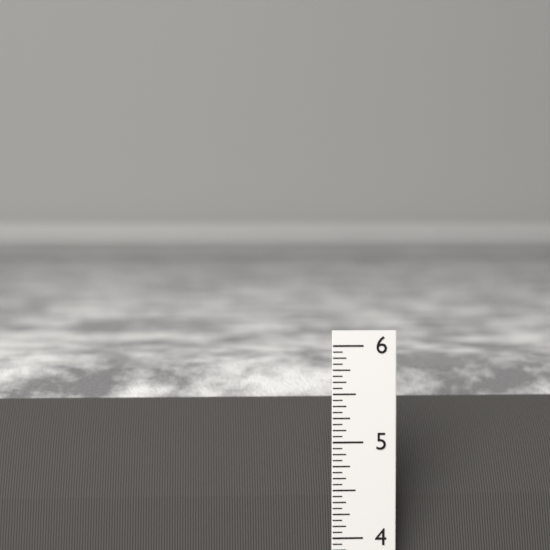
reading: 5.6250 in
